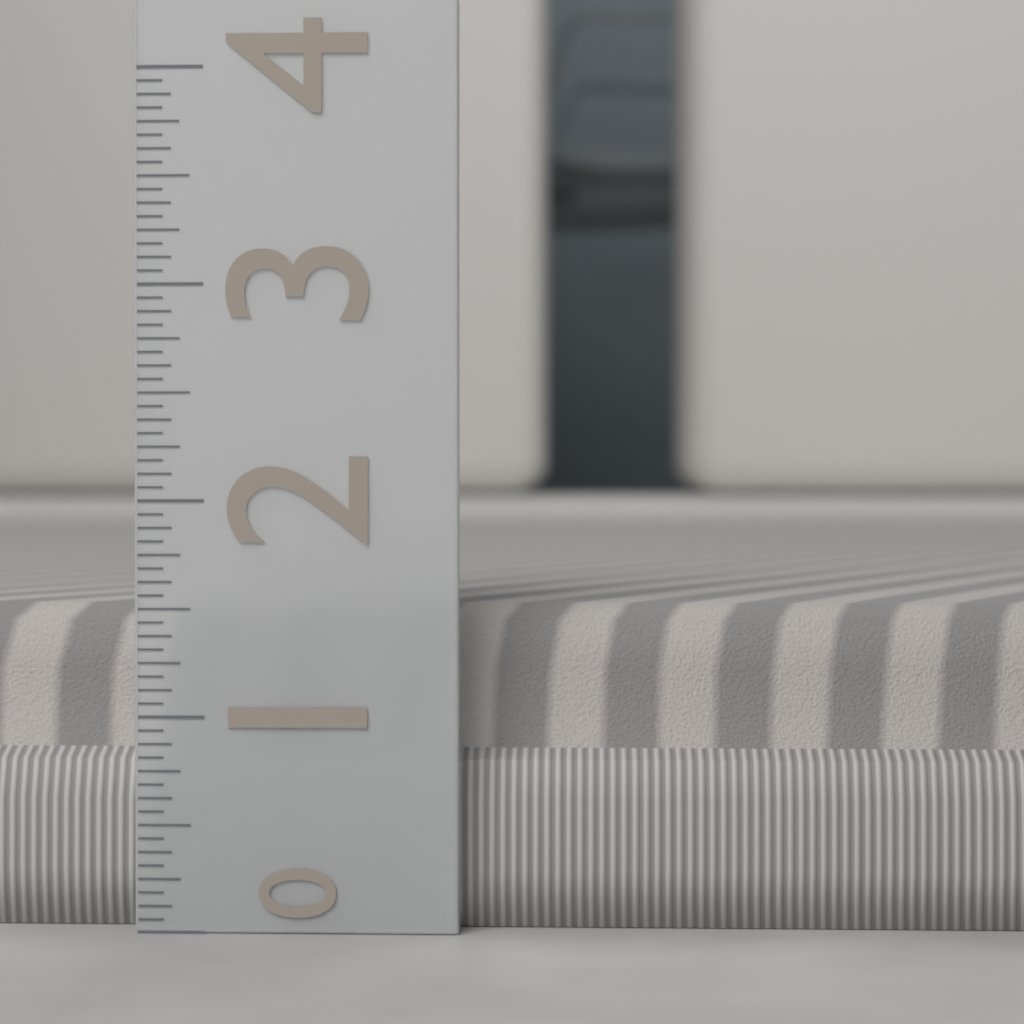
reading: 1.5000 (no unit)
